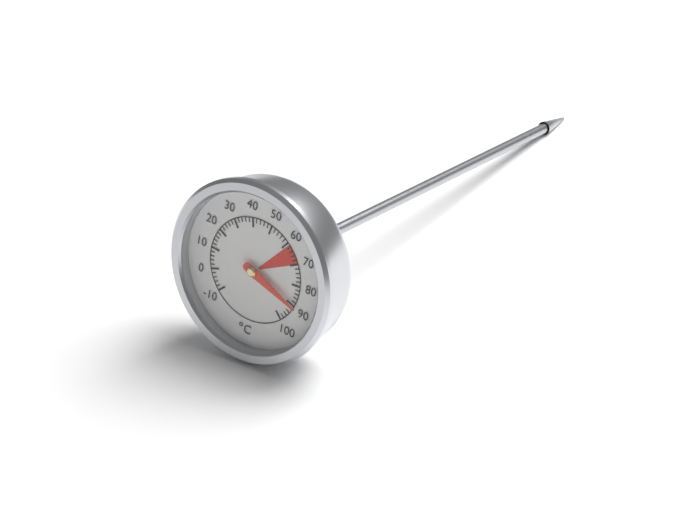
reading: 90 °C
